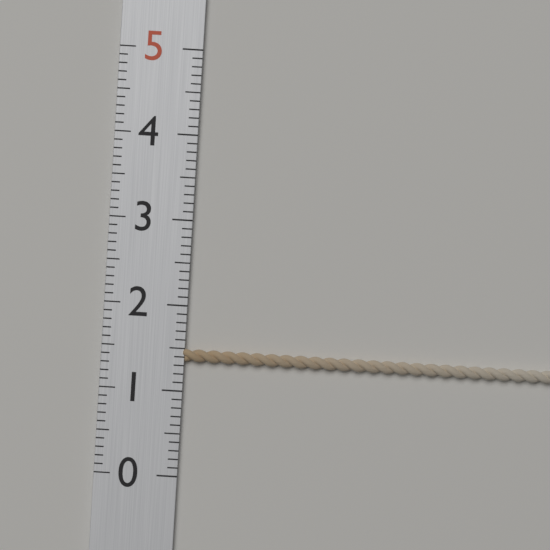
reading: 1.5 (no unit)
